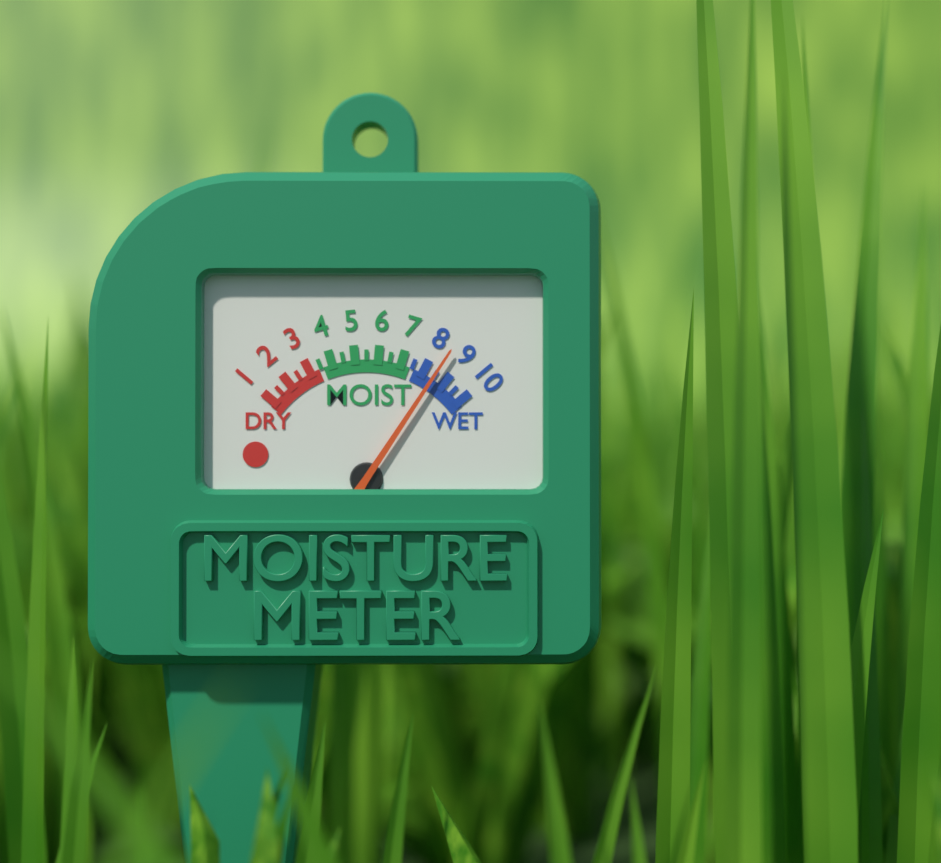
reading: 8.5 (no unit)
